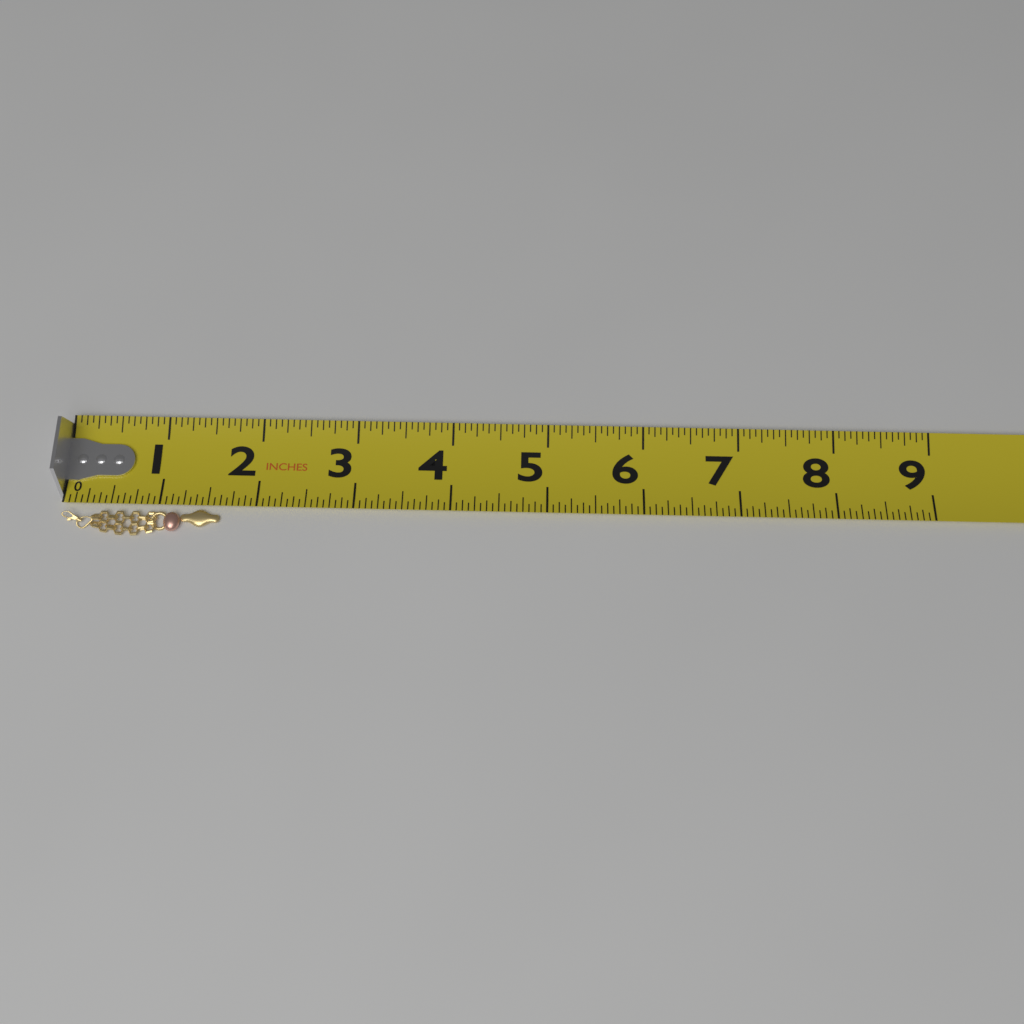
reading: 1.6250 in
